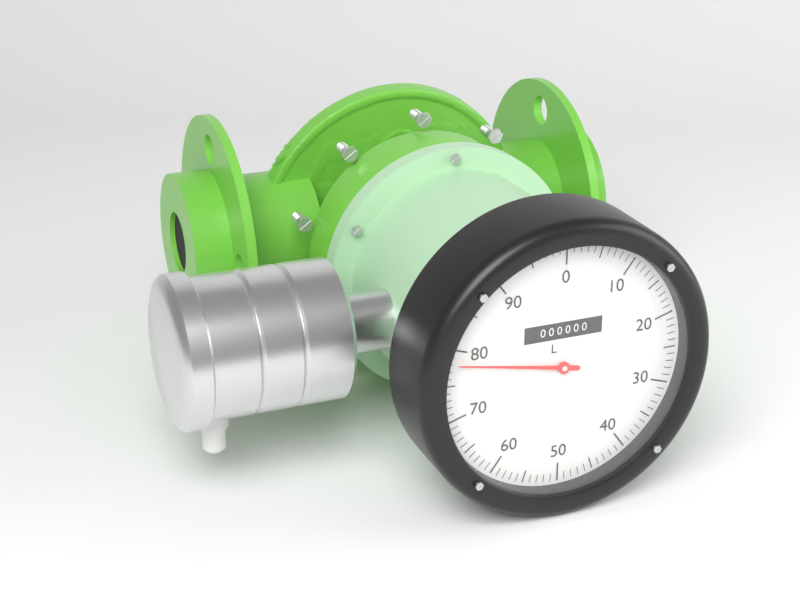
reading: 78 L
